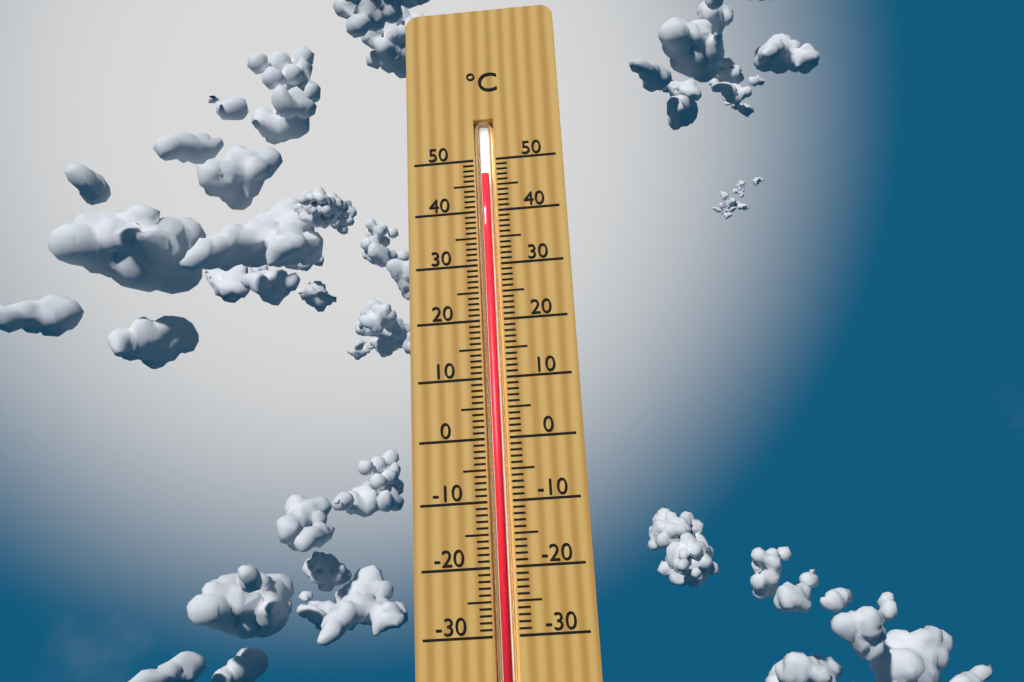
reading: 47 °C
